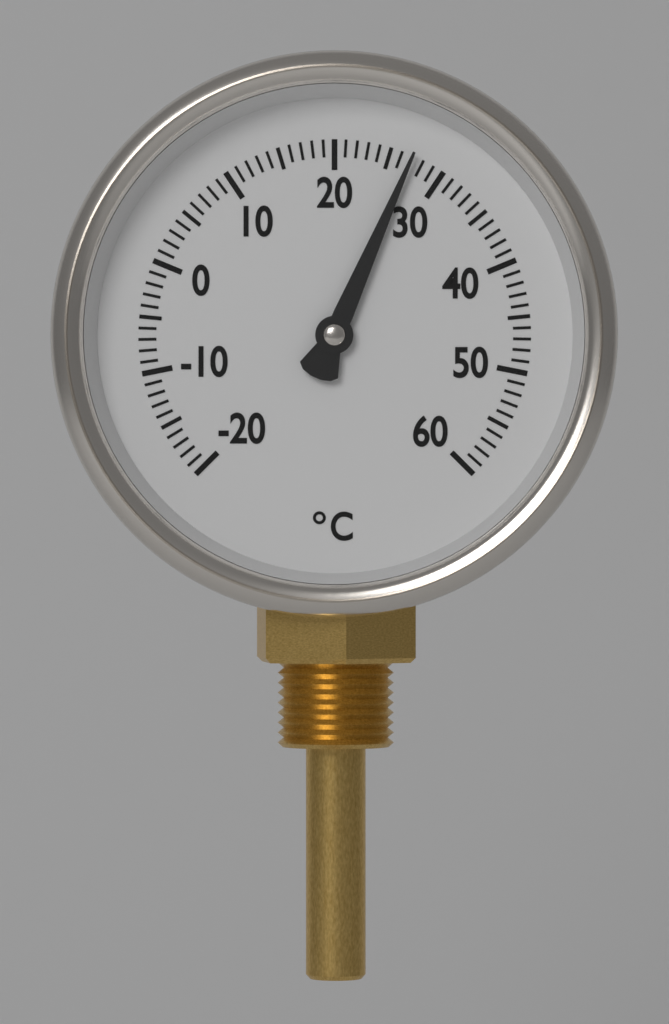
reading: 27 °C
